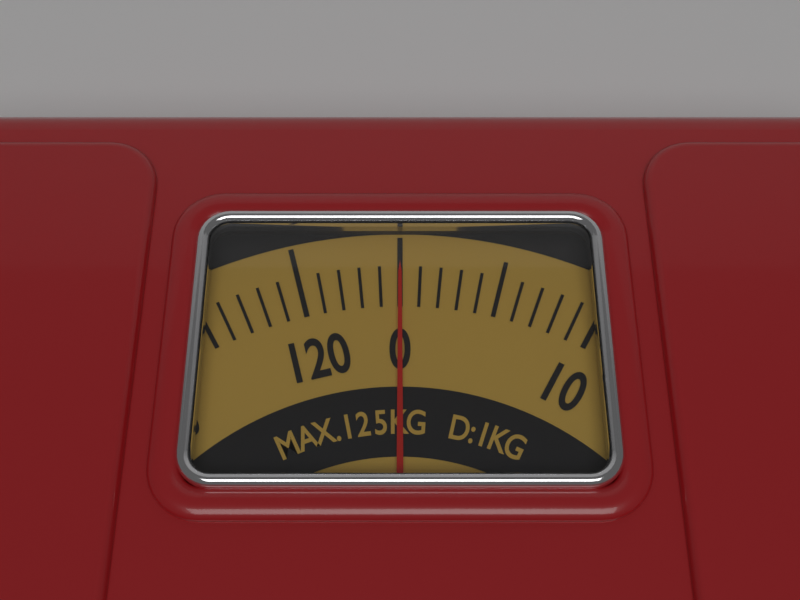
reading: 0 kg
